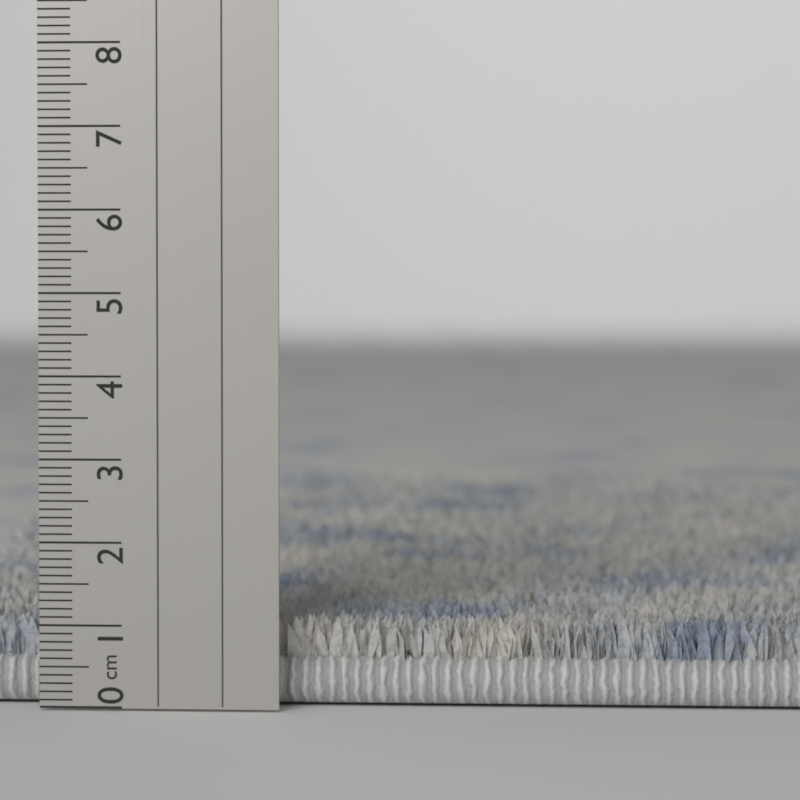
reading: 1.1 cm
